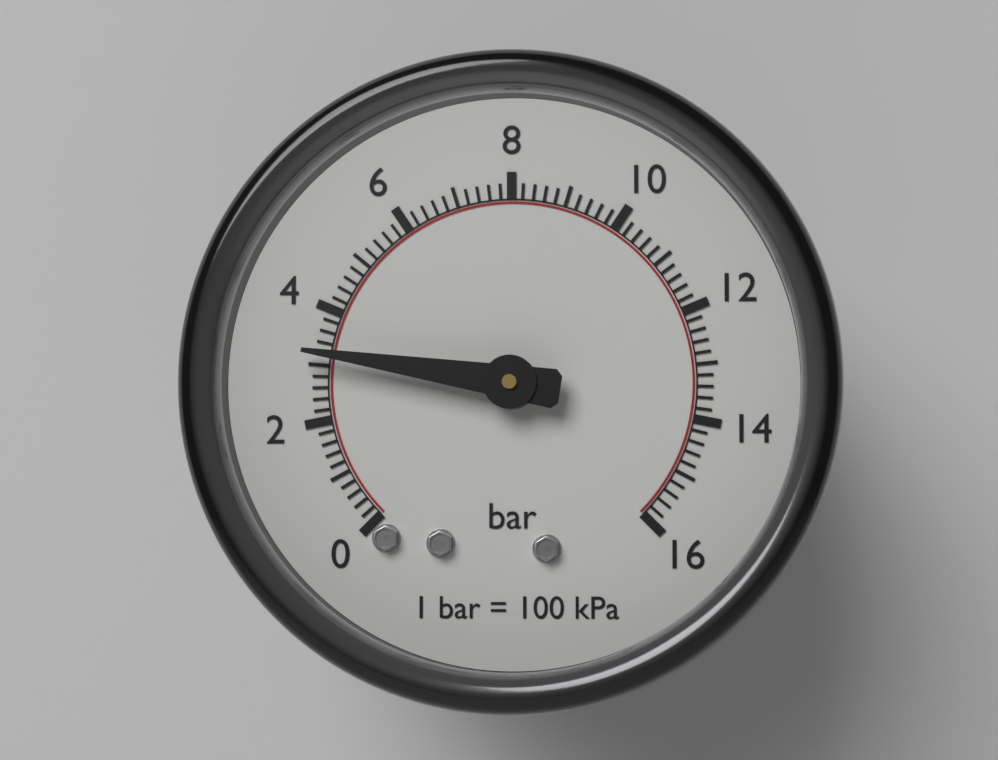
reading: 3.2 bar
